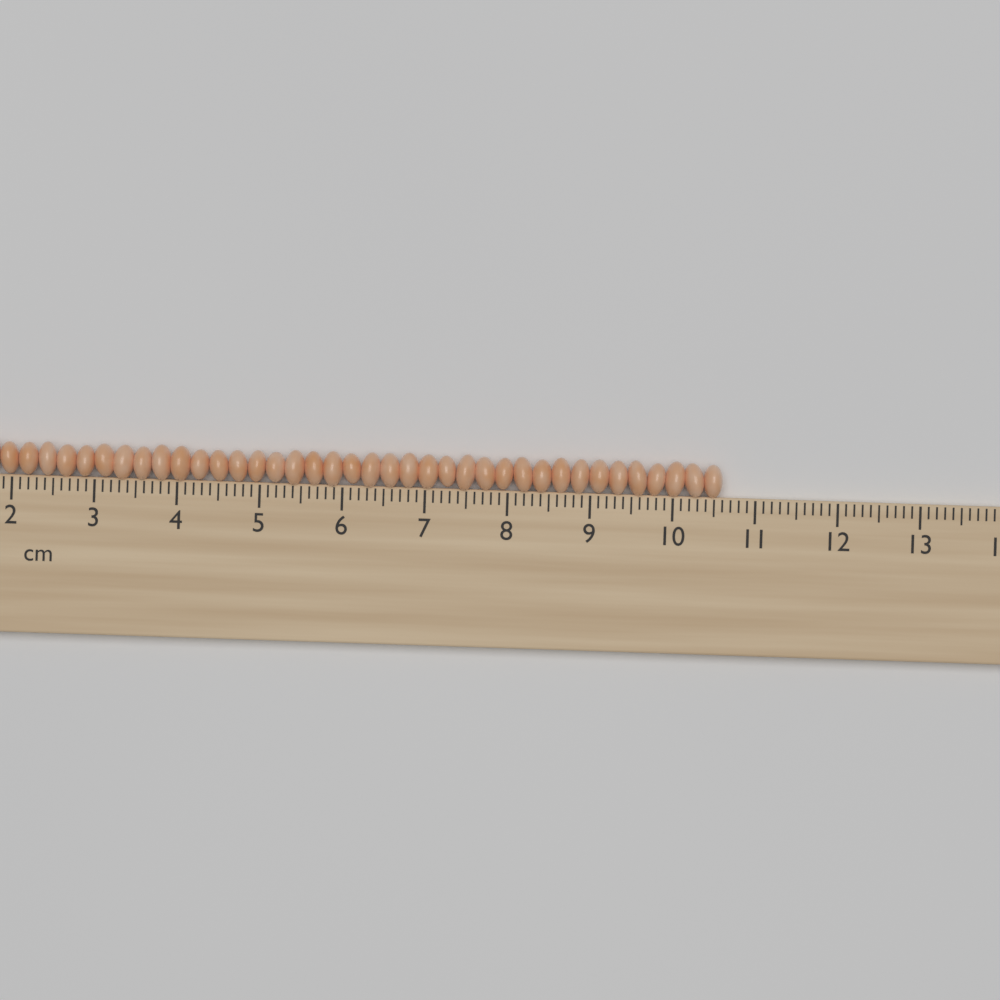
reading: 10.6 cm
